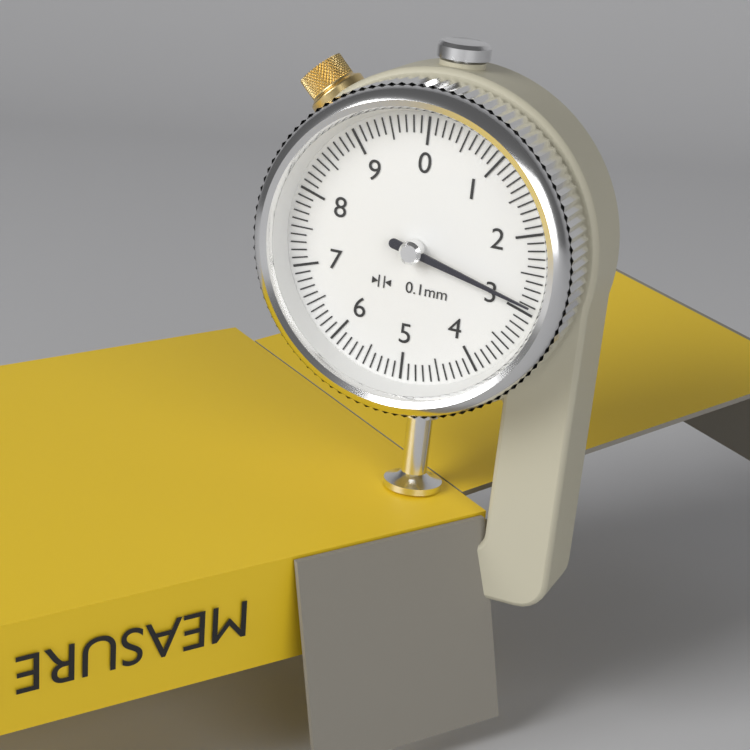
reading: 2.9 mm
